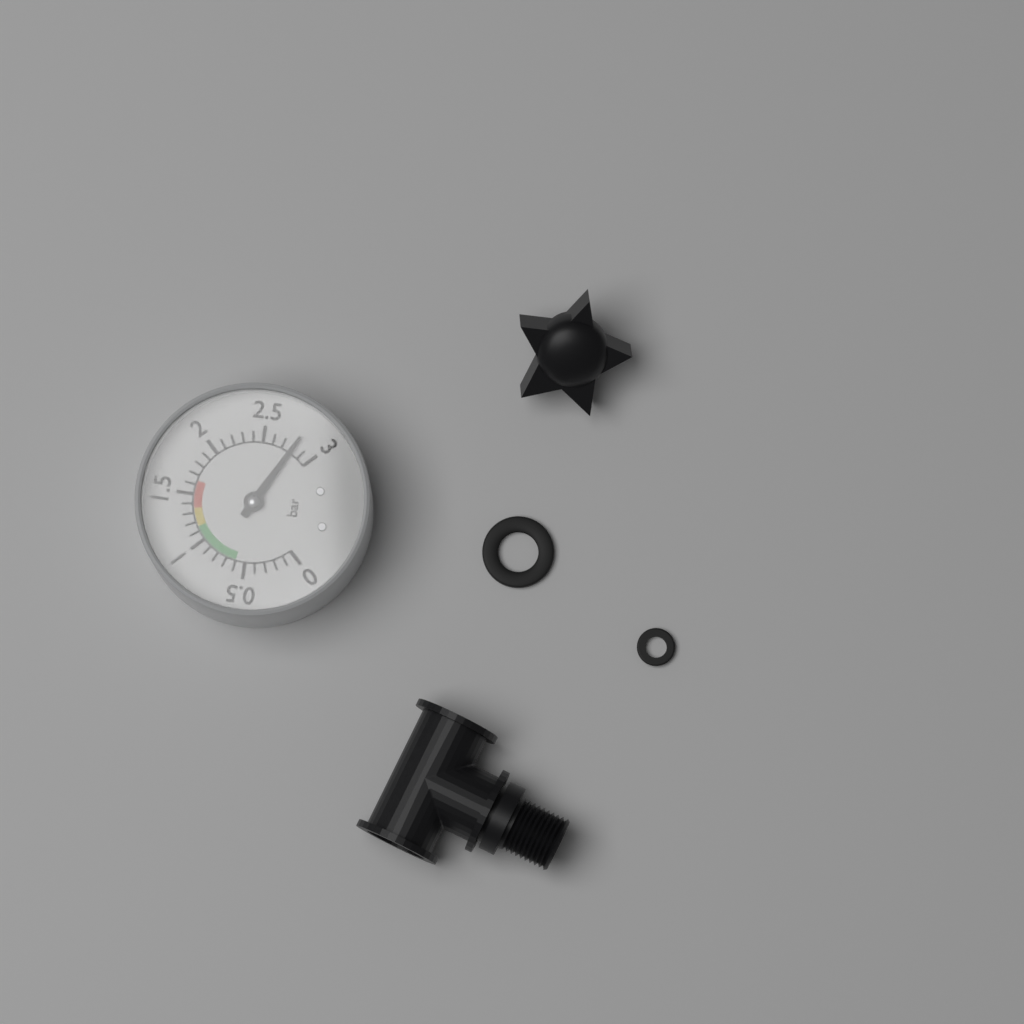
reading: 2.8 bar
